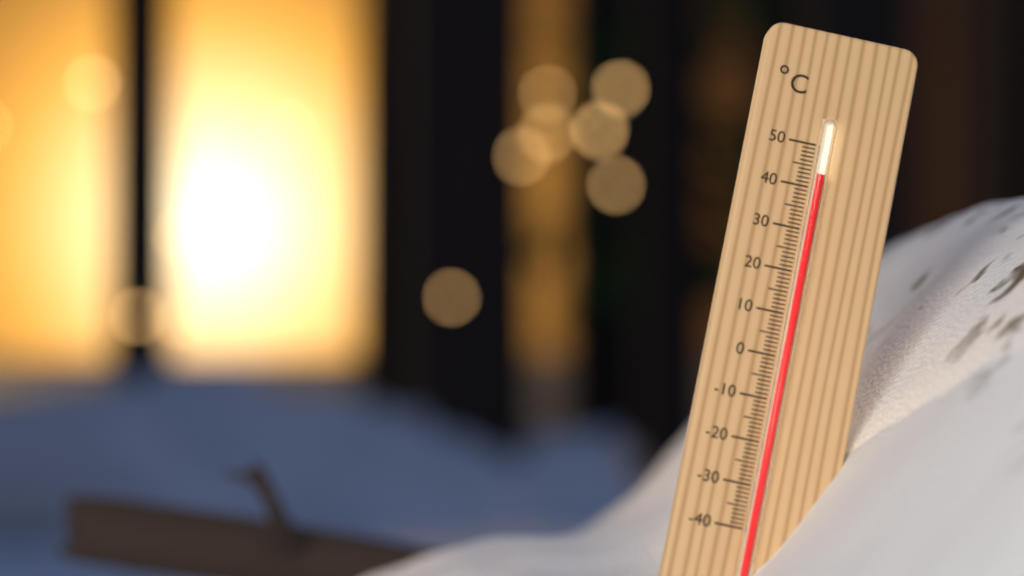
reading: 43 °C
